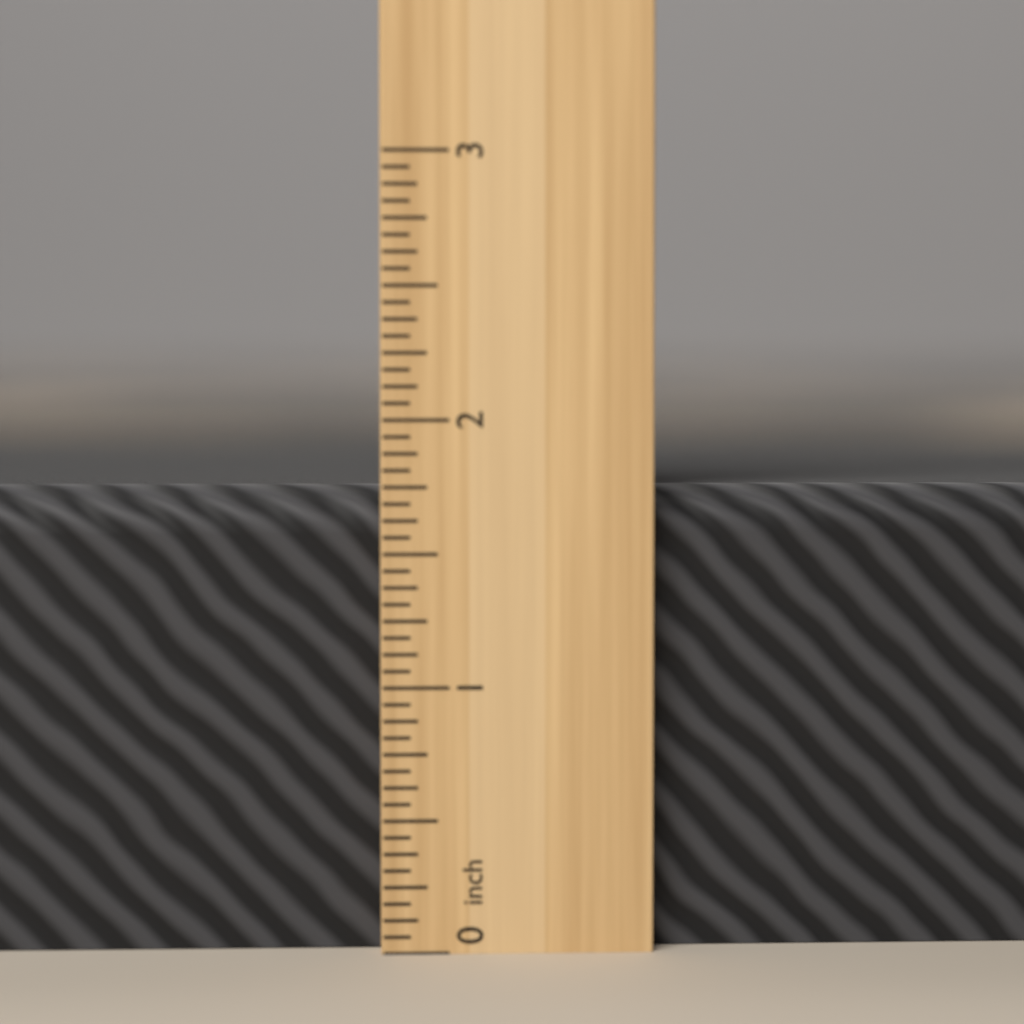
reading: 1.7500 inch
